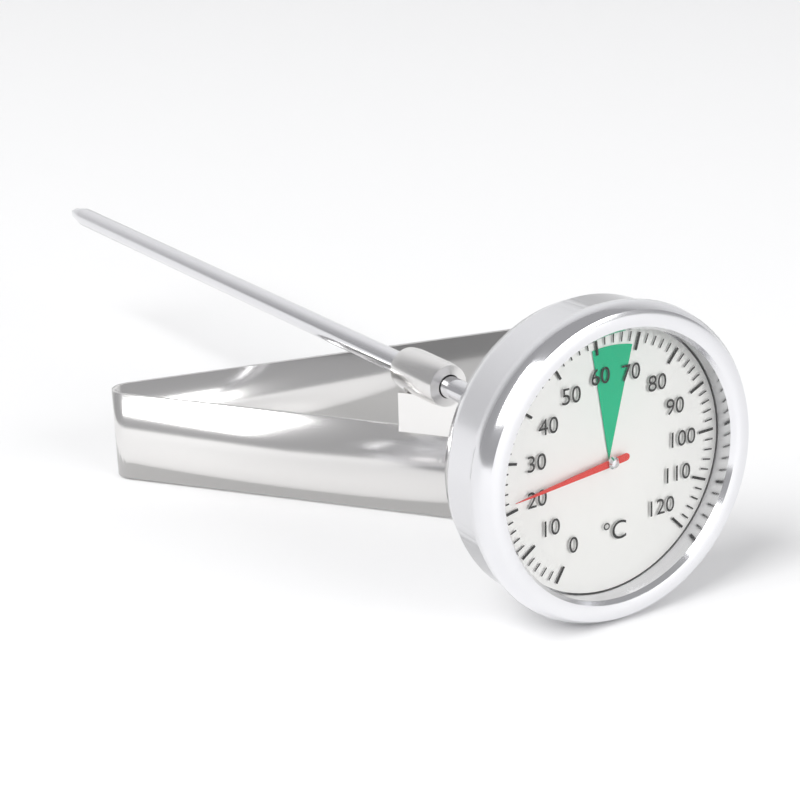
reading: 22 °C
